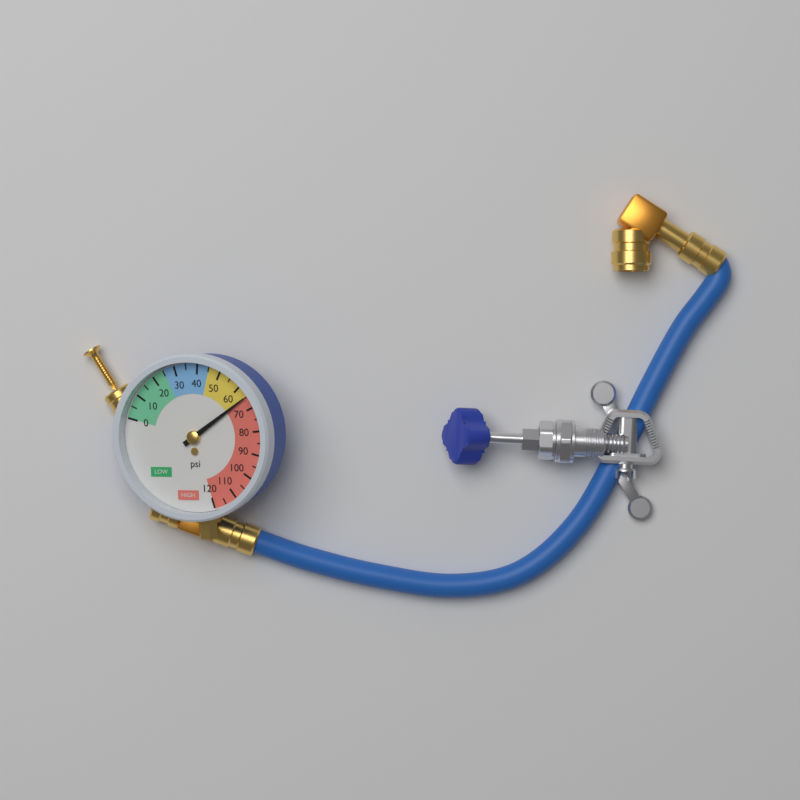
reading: 65 psi
